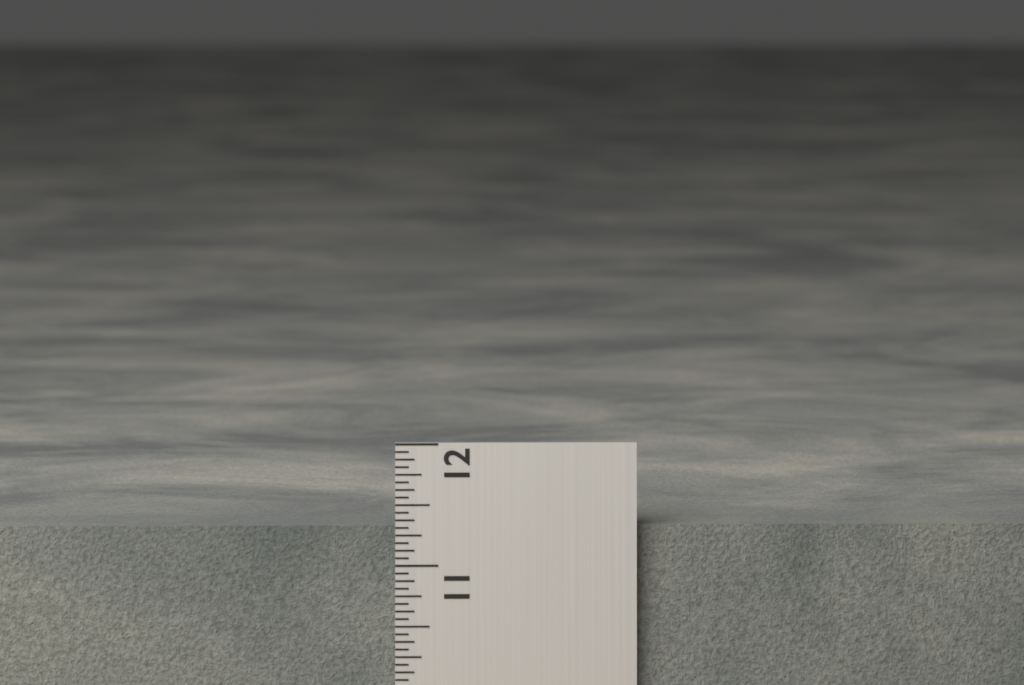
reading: 11.3125 in
